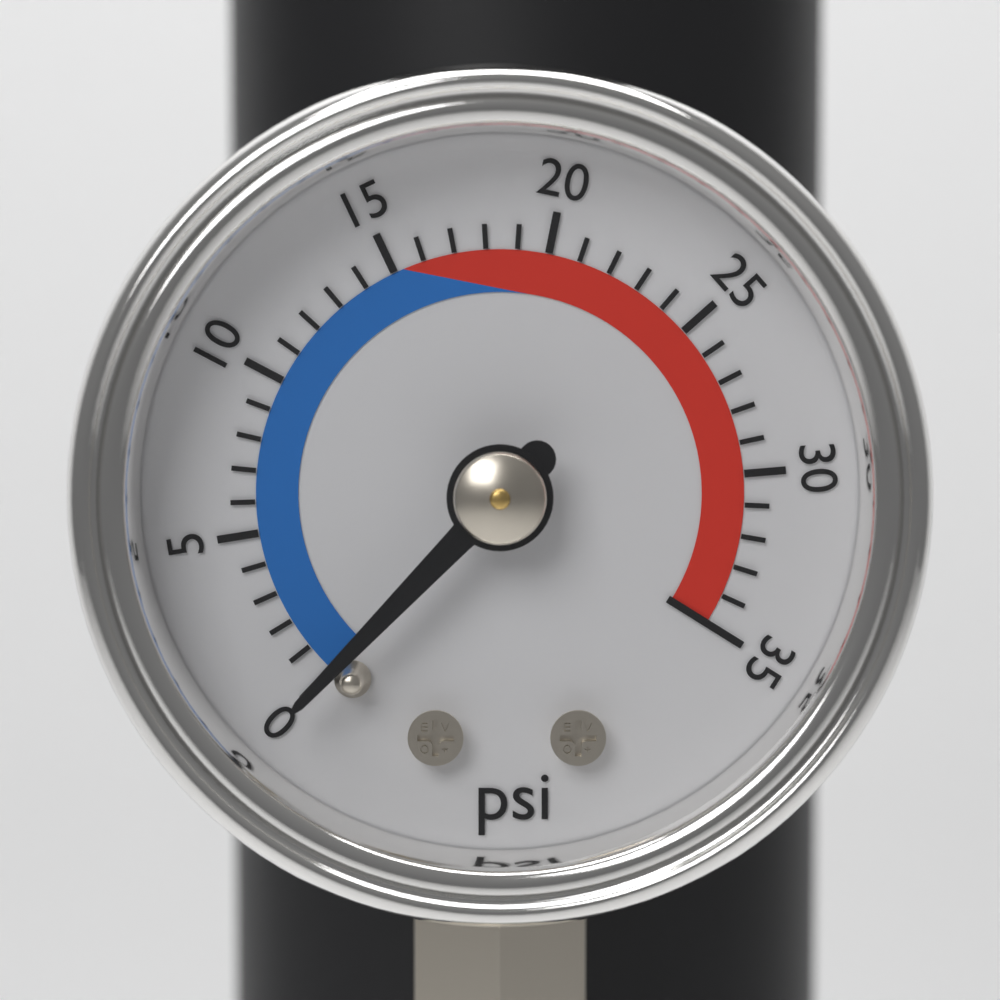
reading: 0 psi
